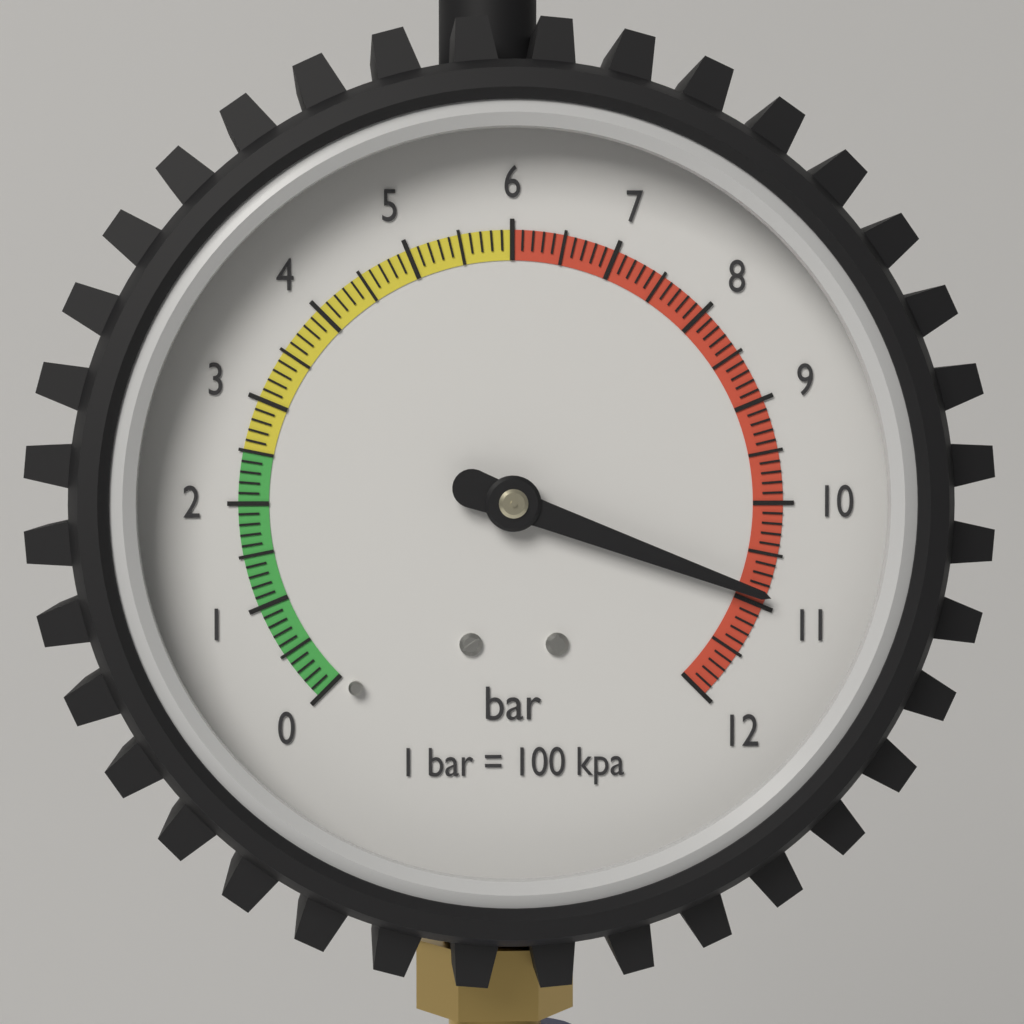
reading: 10.9 bar
